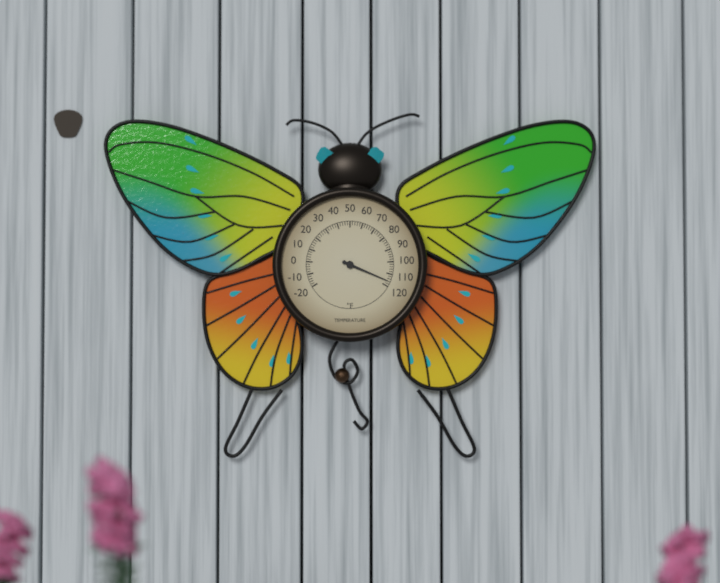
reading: 116 °F
